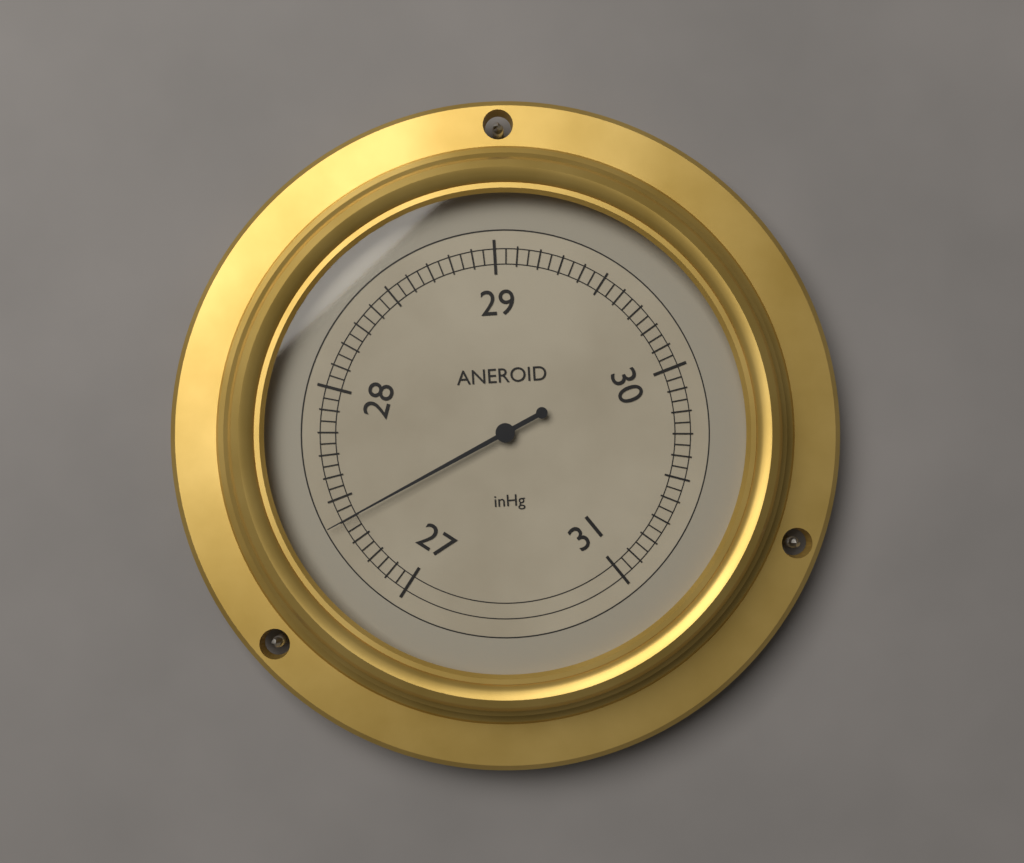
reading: 27.40 inHg
